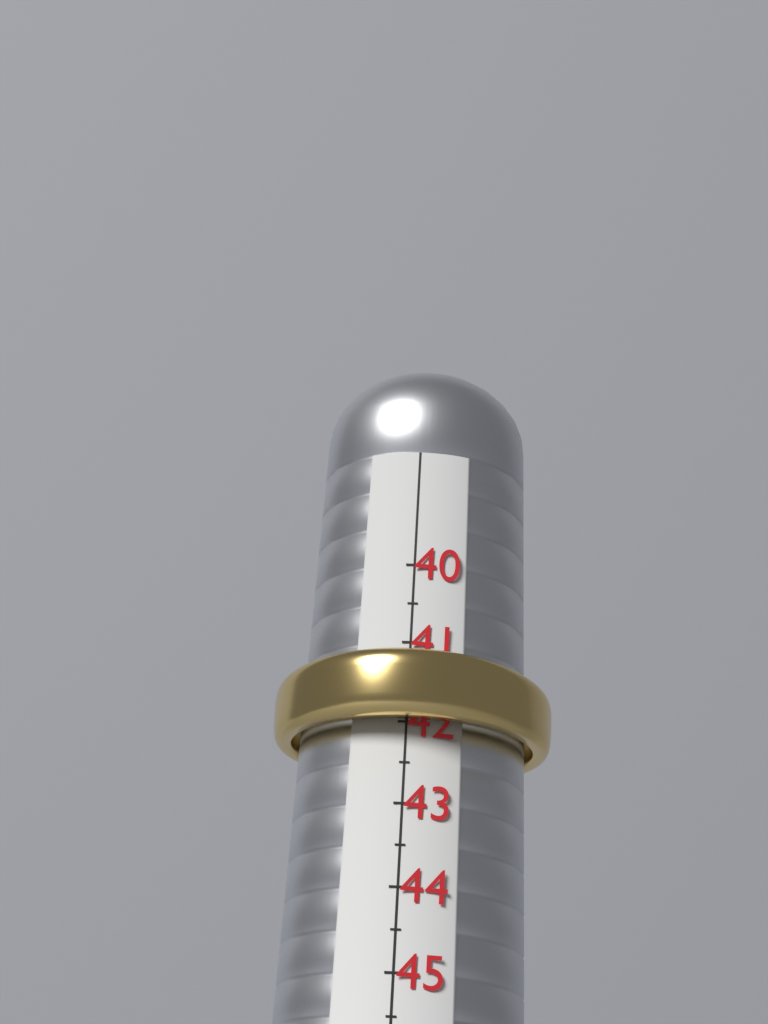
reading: 42.0 (no unit)
